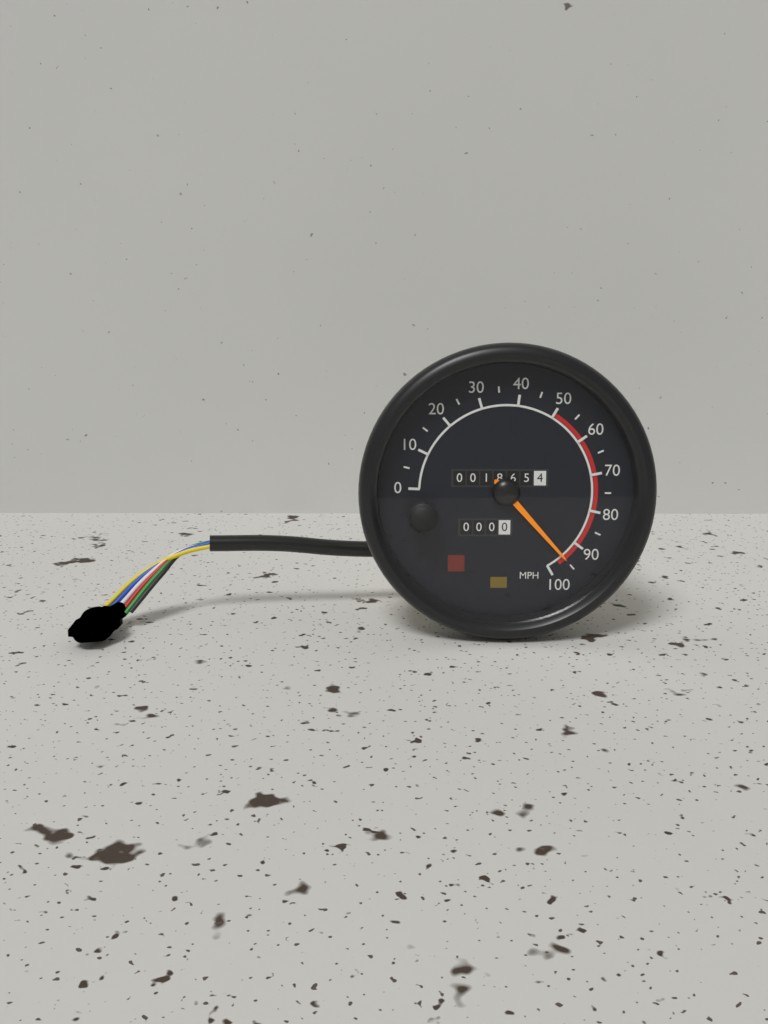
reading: 95 MPH
